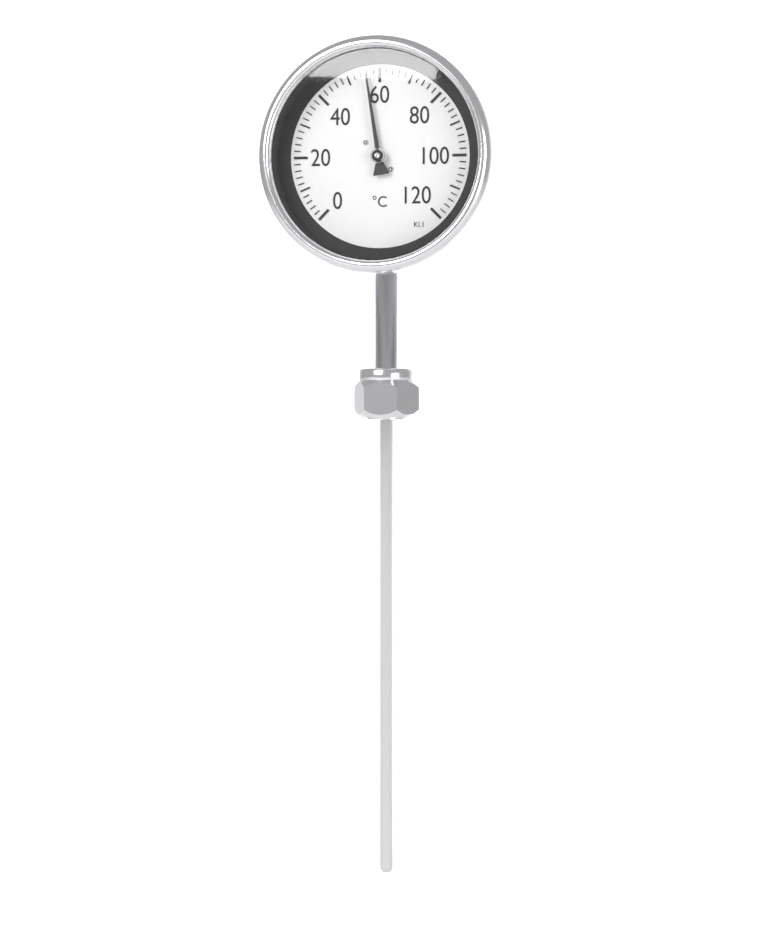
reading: 56 °C
